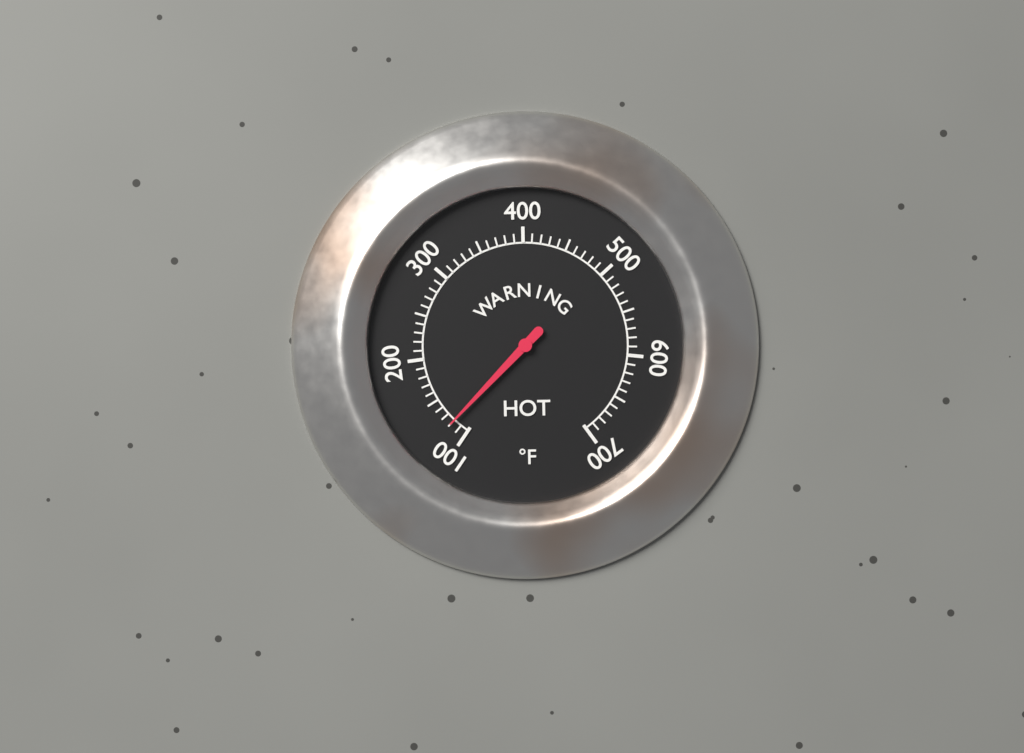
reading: 120 °F
